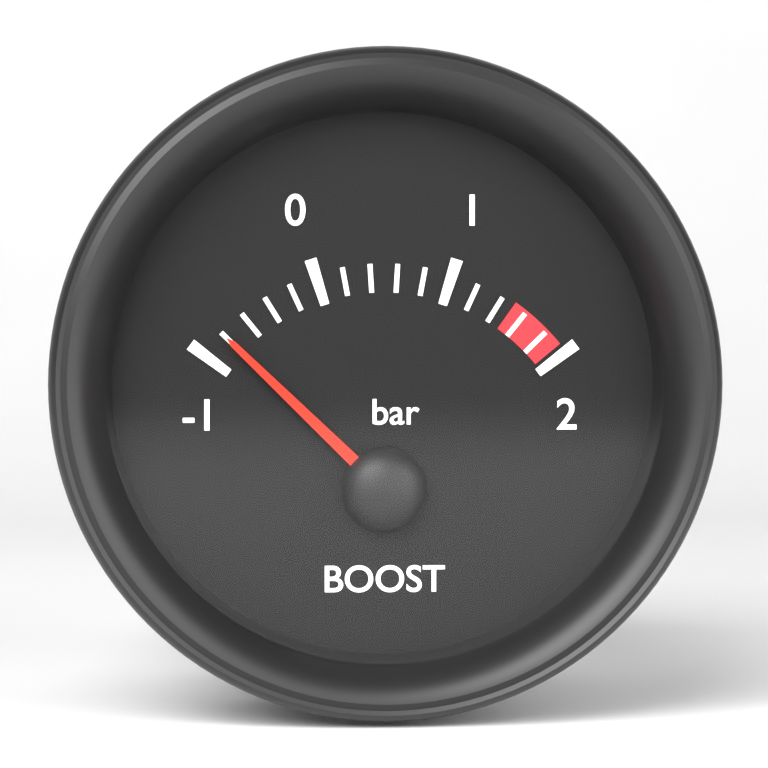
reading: -0.8 bar
